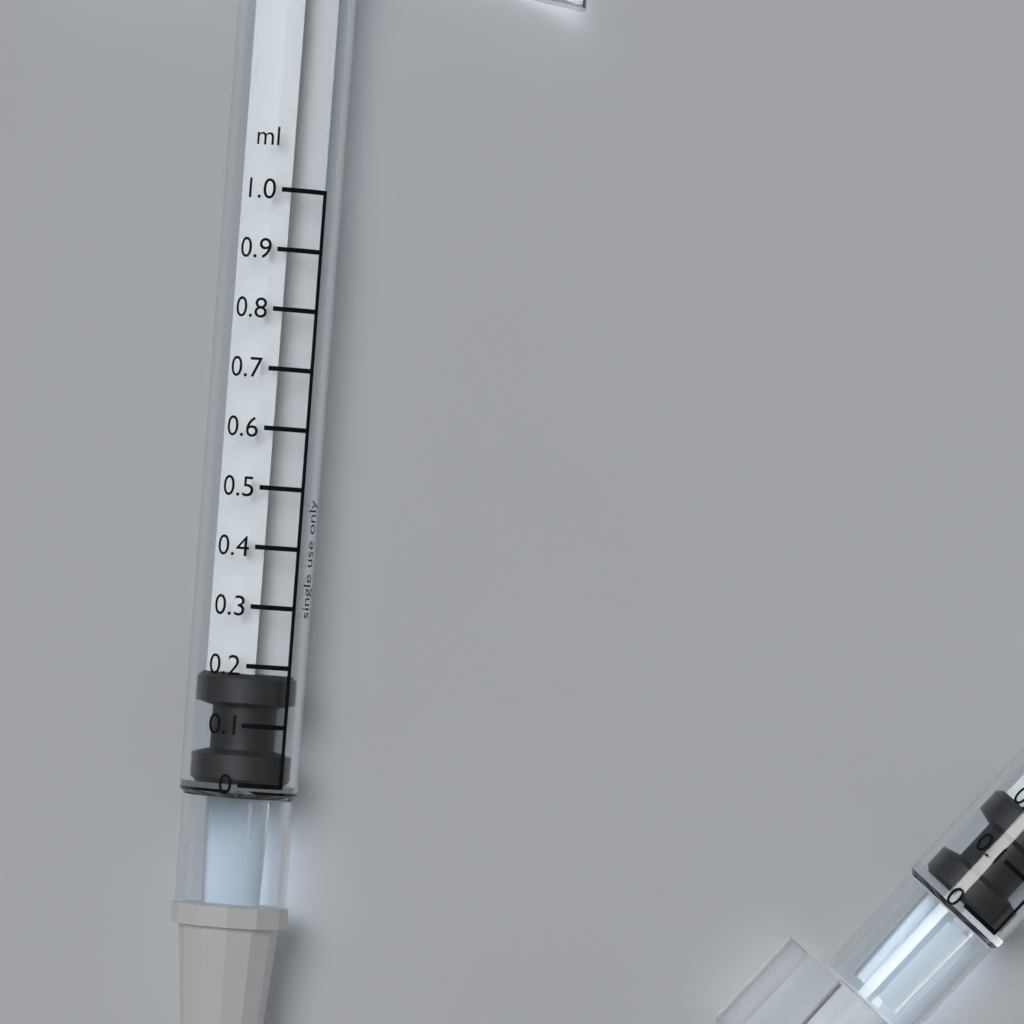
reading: 0.0 ml
